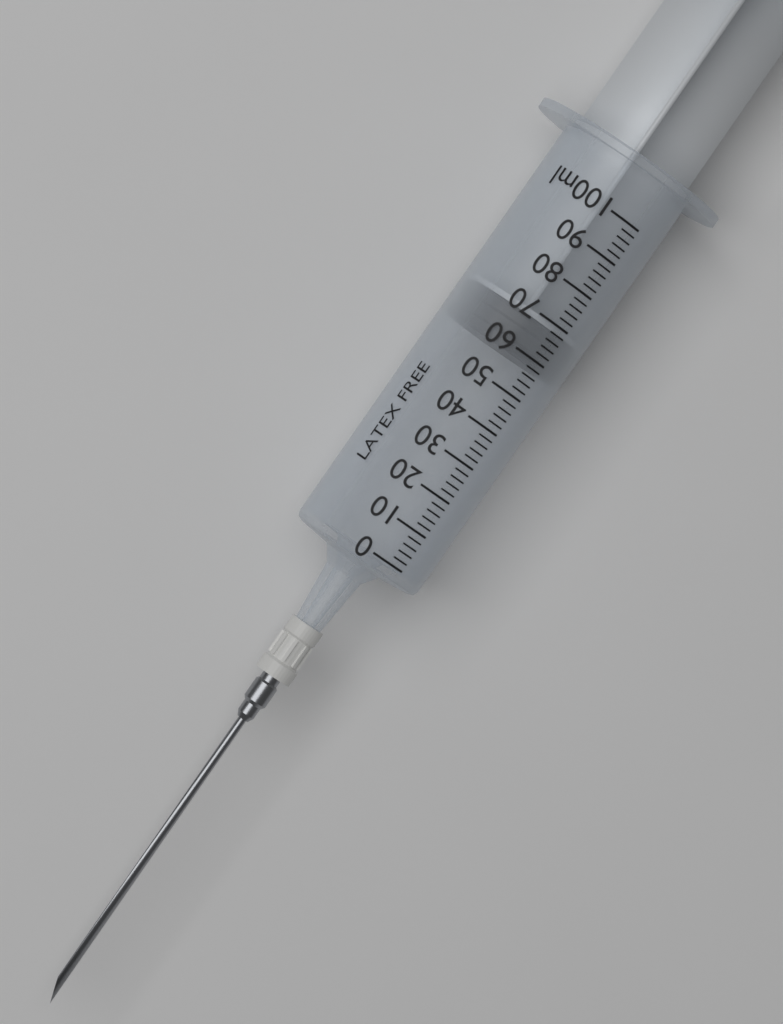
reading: 58 ml
